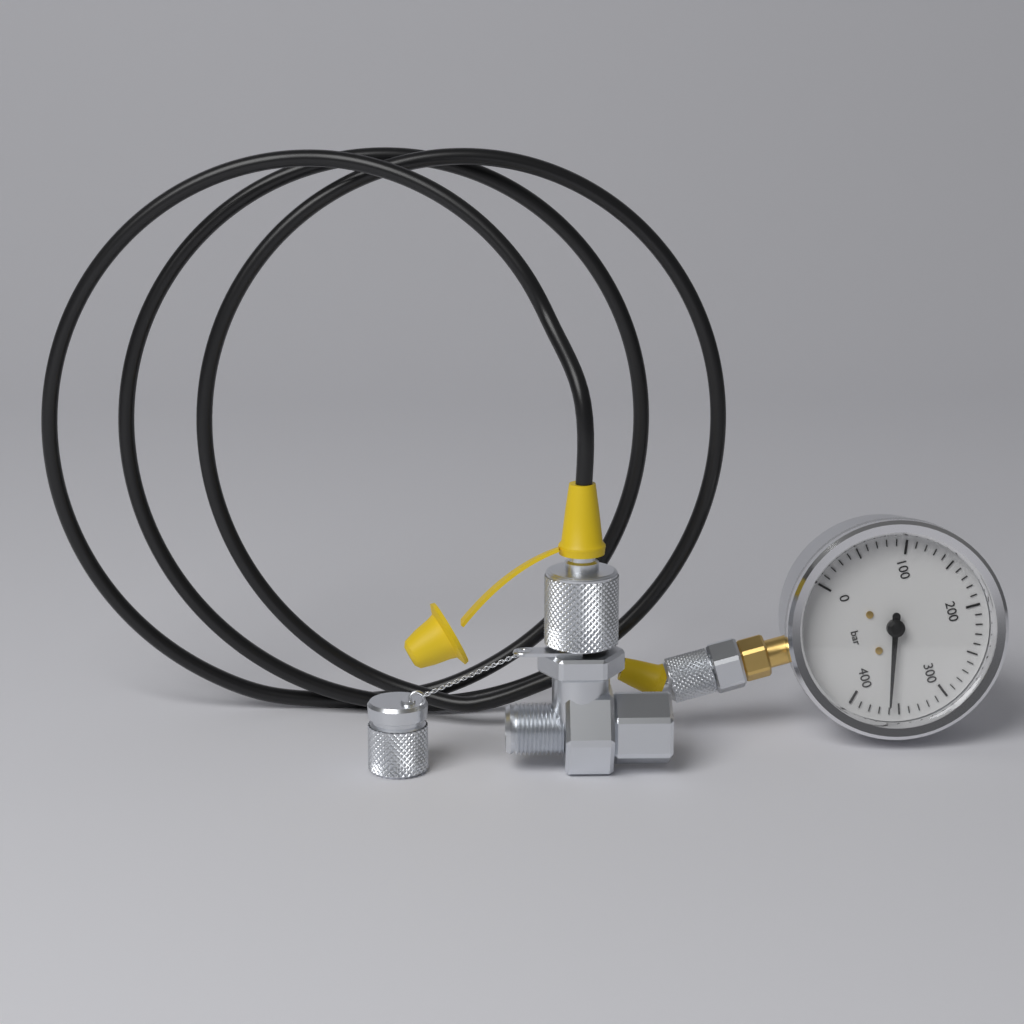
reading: 360 bar
